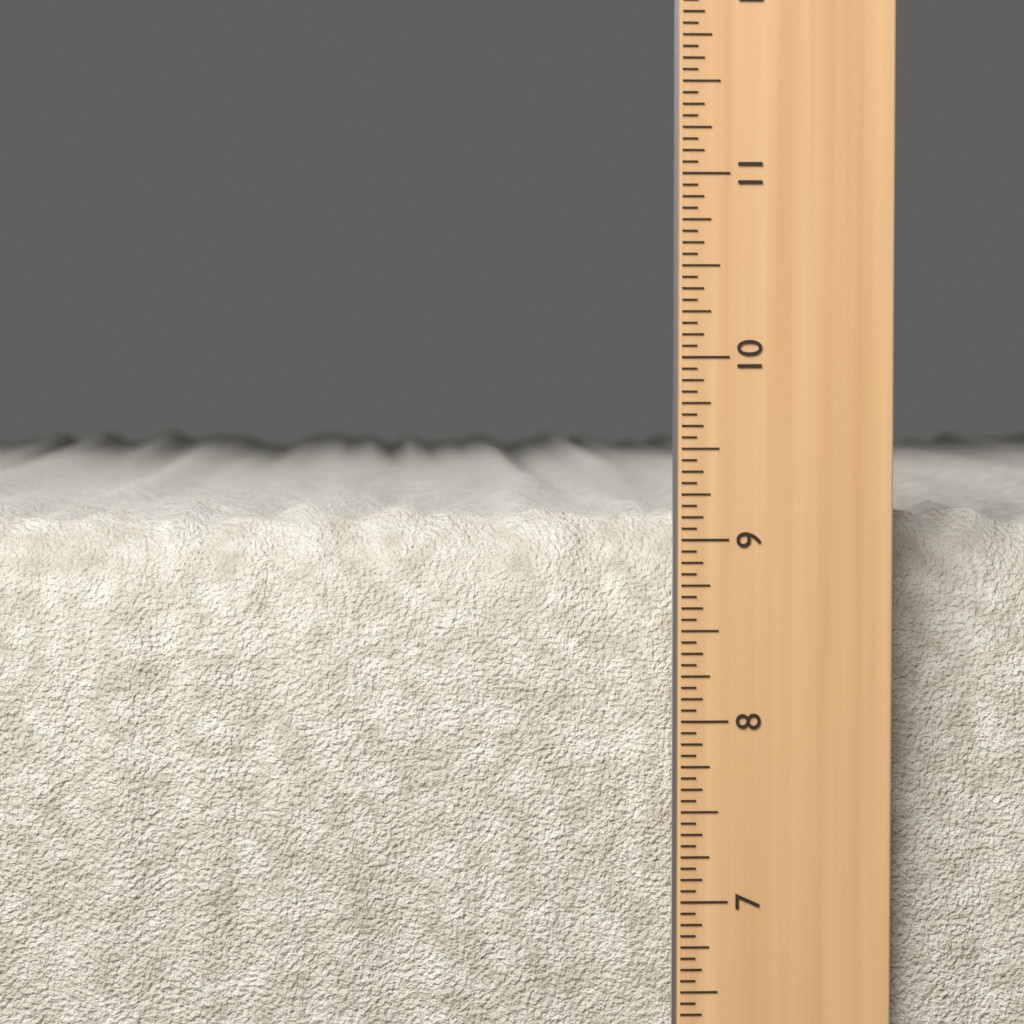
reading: 9.1875 in
